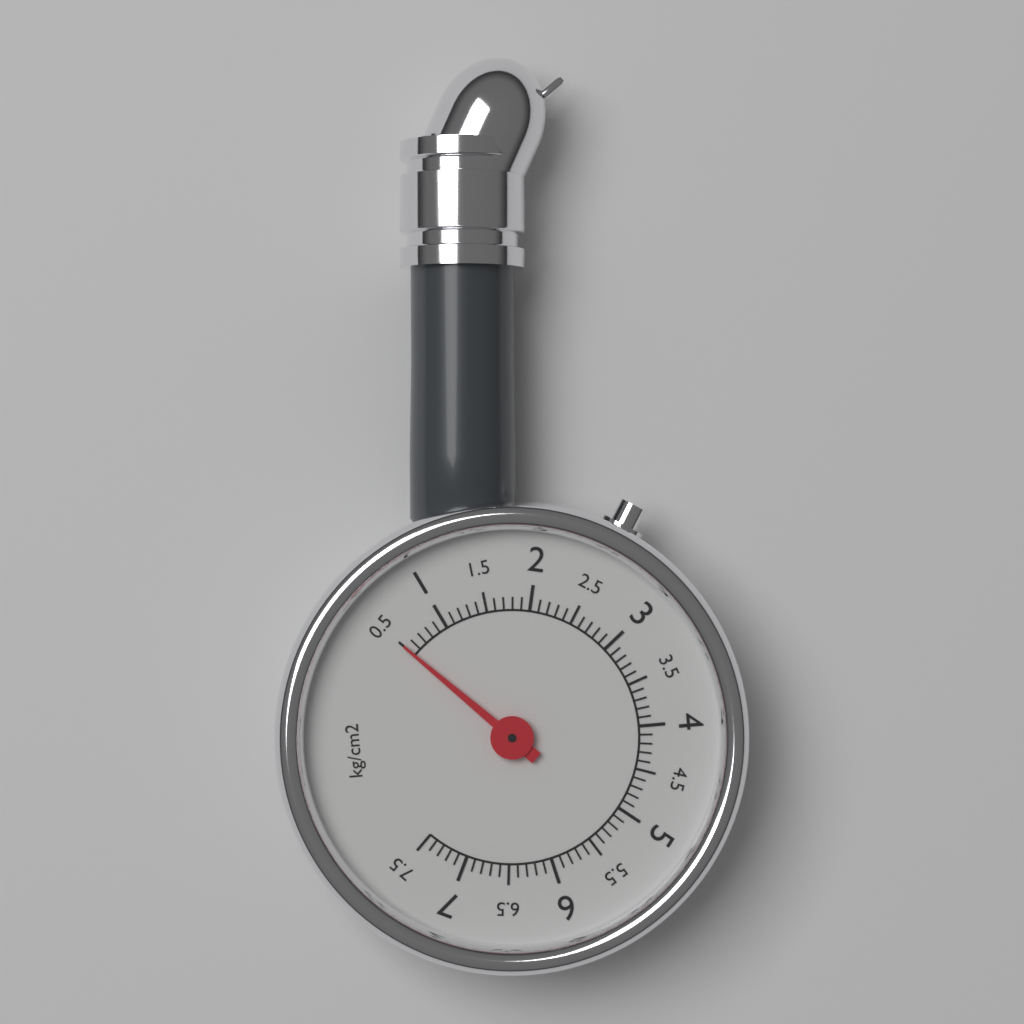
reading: 0.5 kg/cm²
